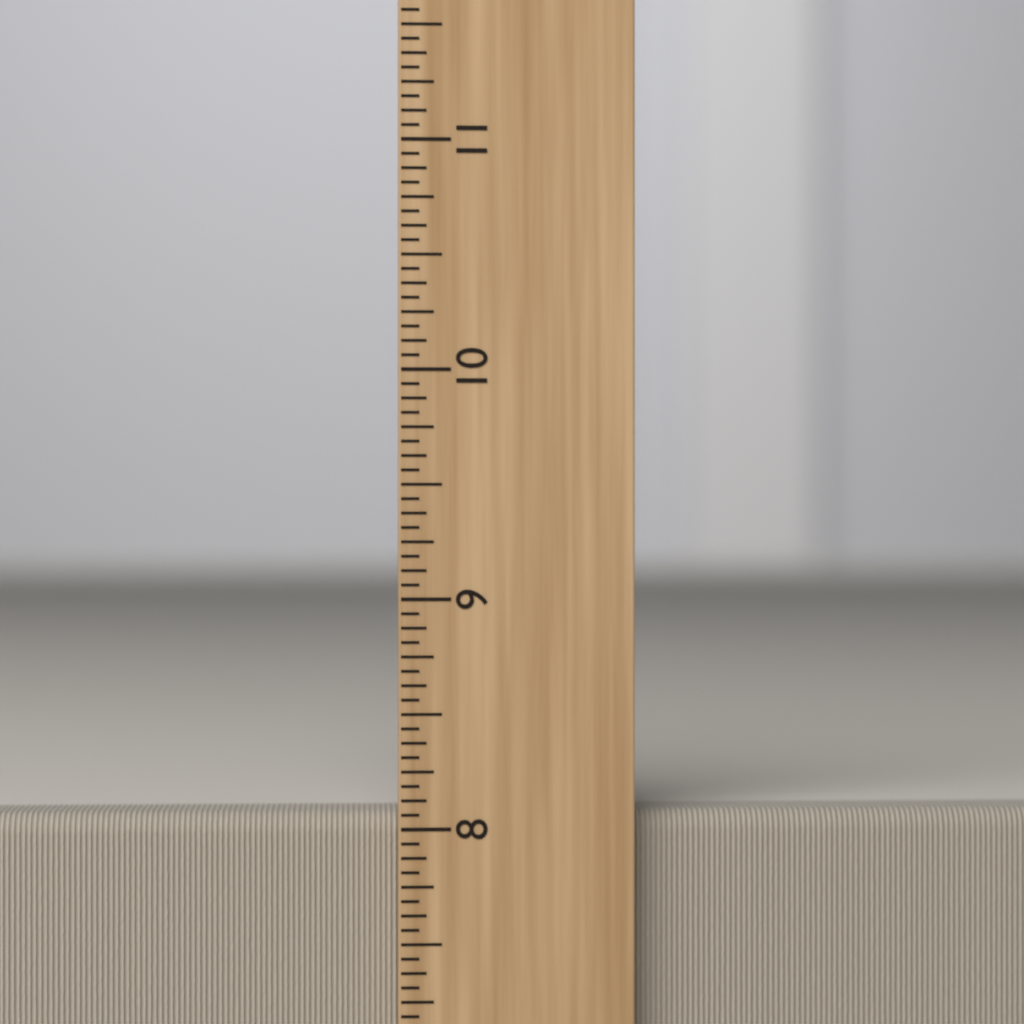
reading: 8.0625 inch
